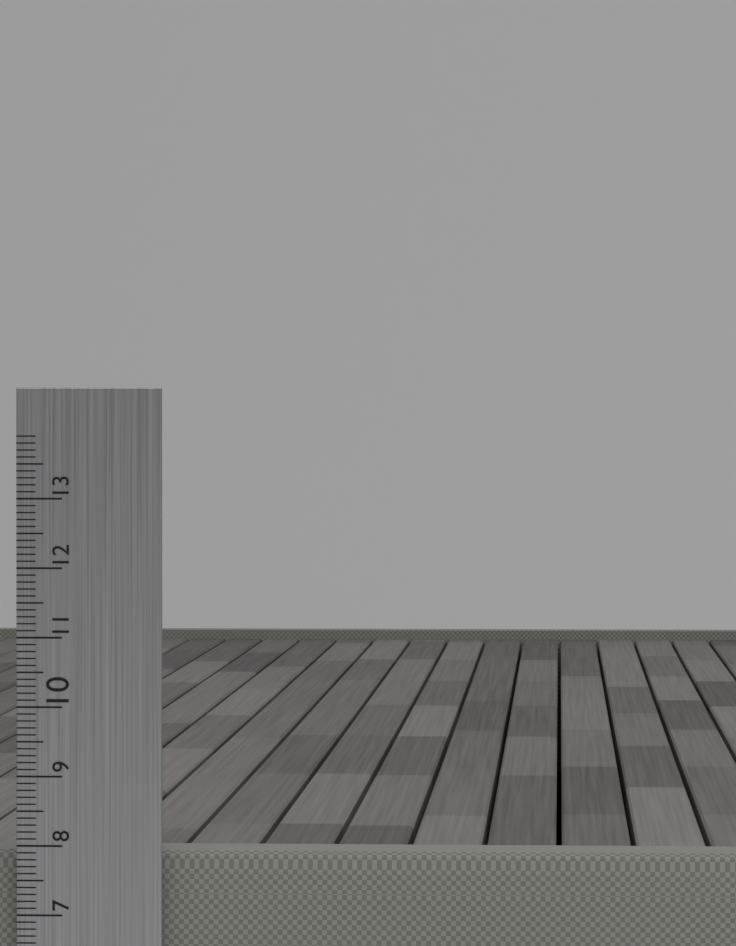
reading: 7.9 cm
